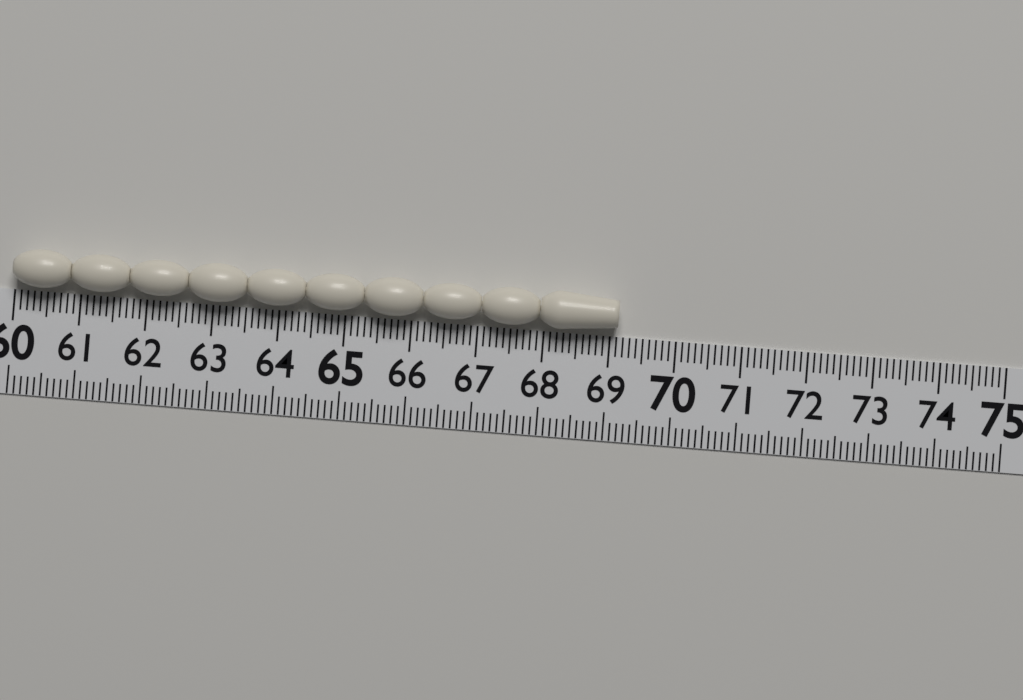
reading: 69.1 (no unit)
